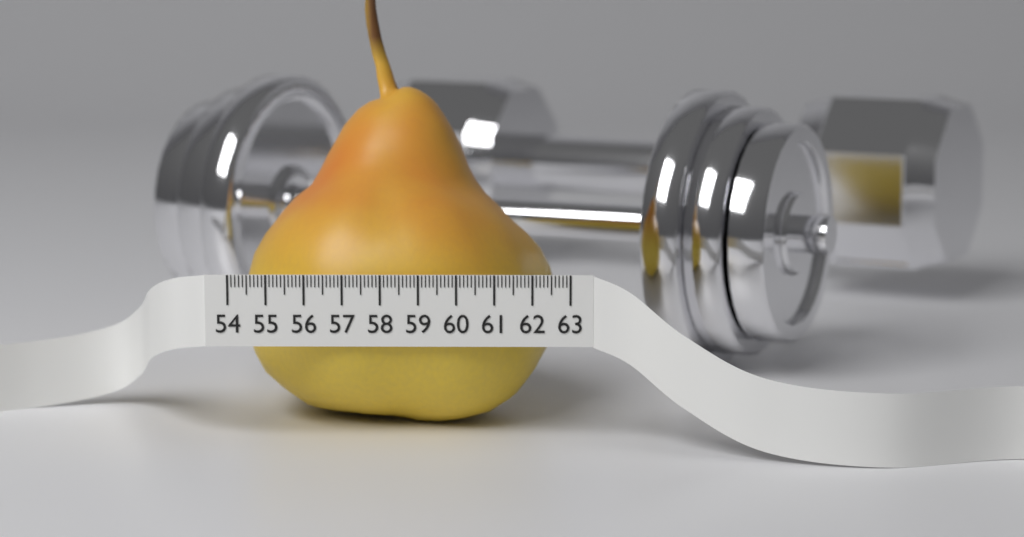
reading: 62.7 (no unit)
